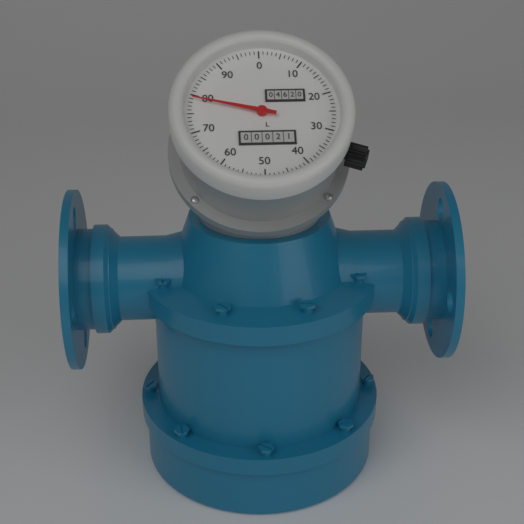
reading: 79 L
